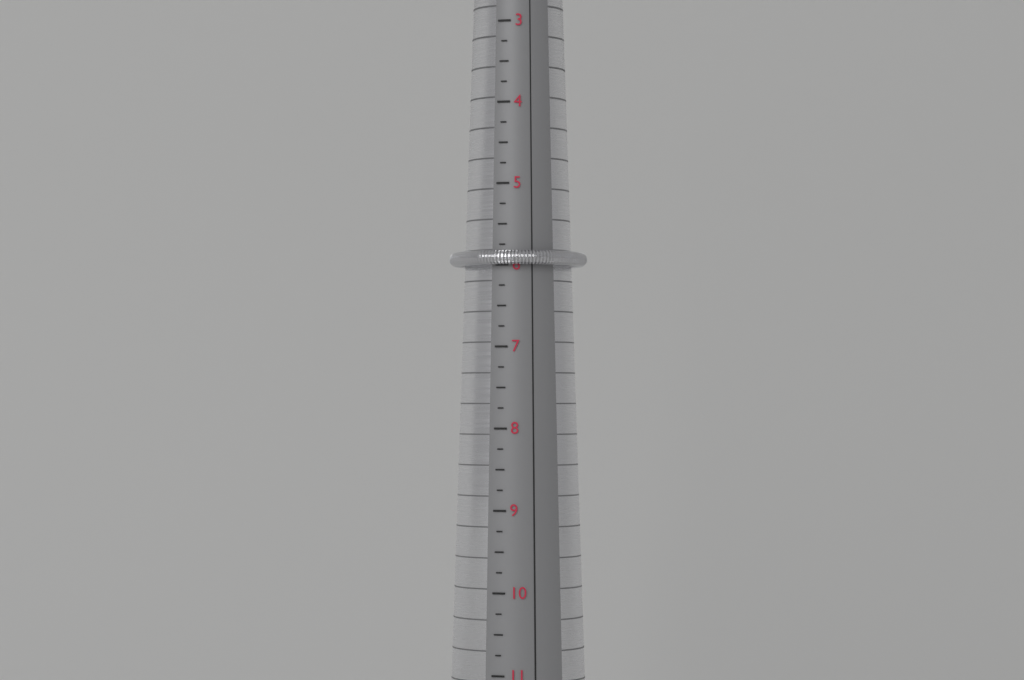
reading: 6.00 (no unit)
